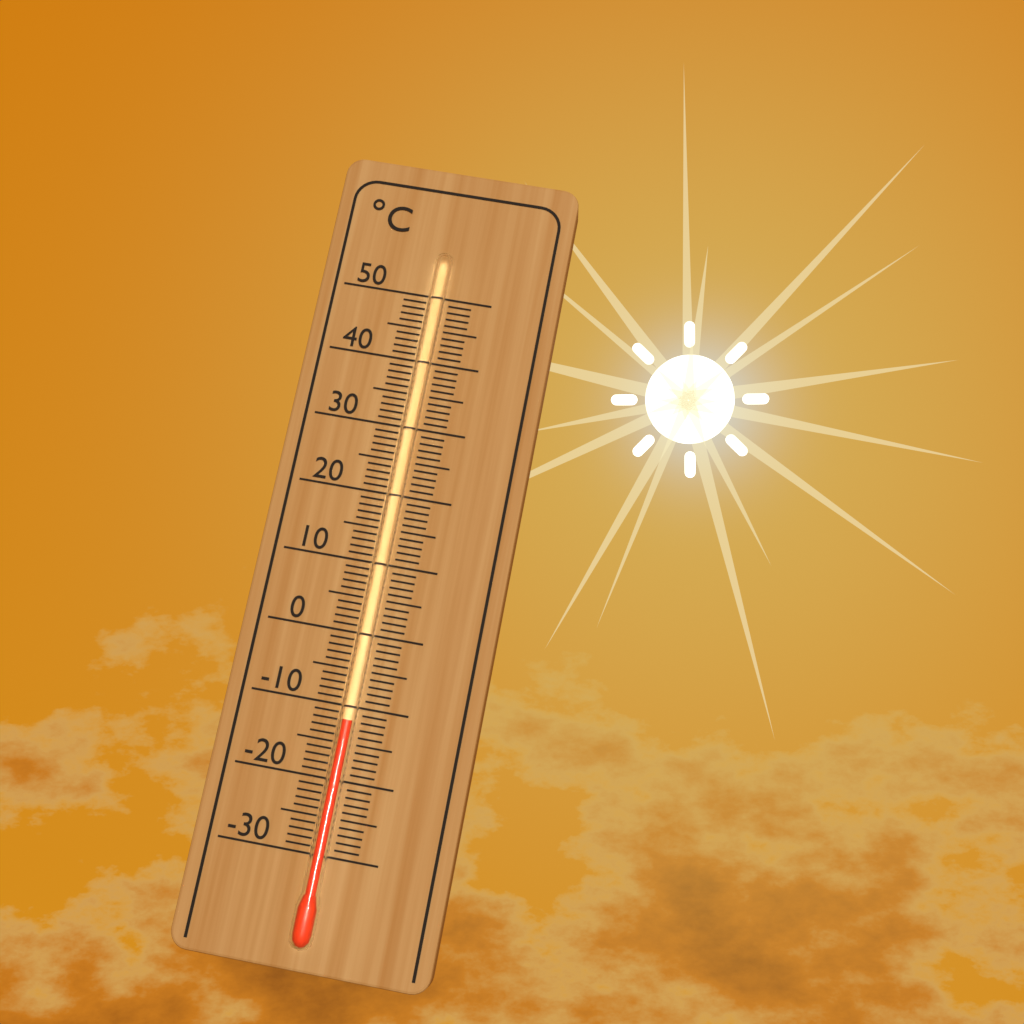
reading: -12 °C
